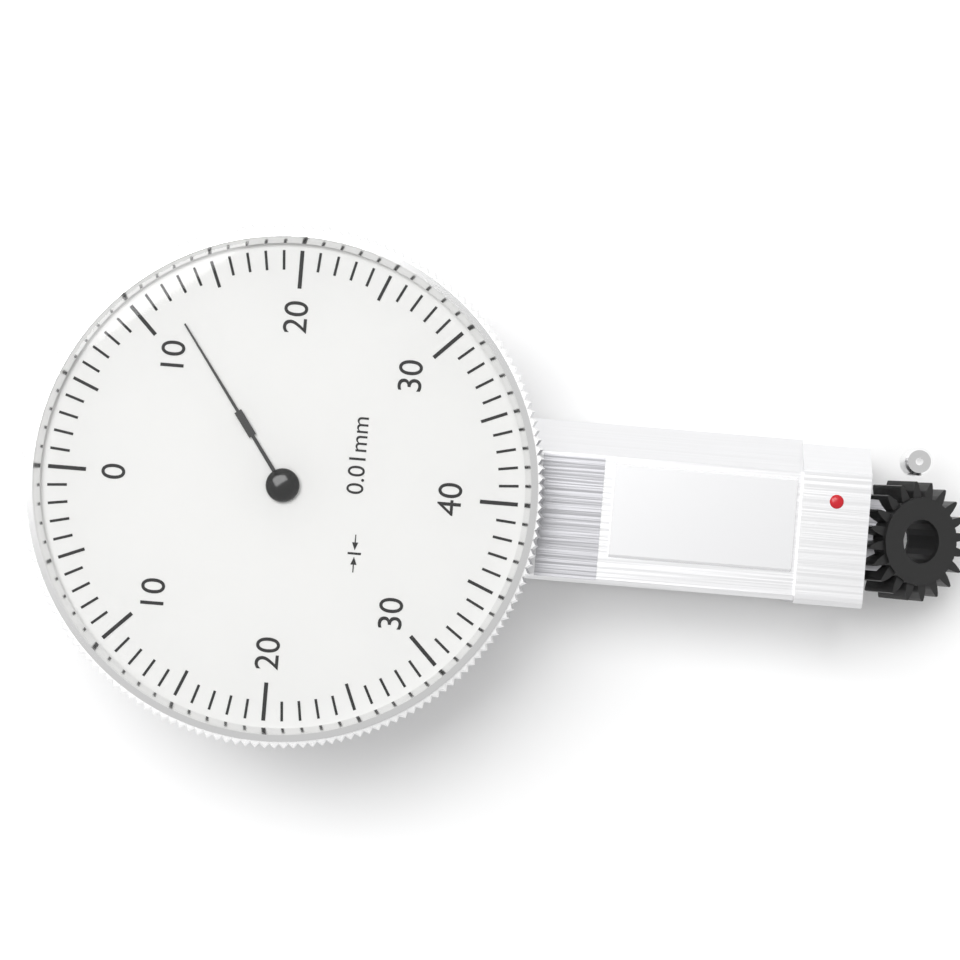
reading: 12 0.01mm
